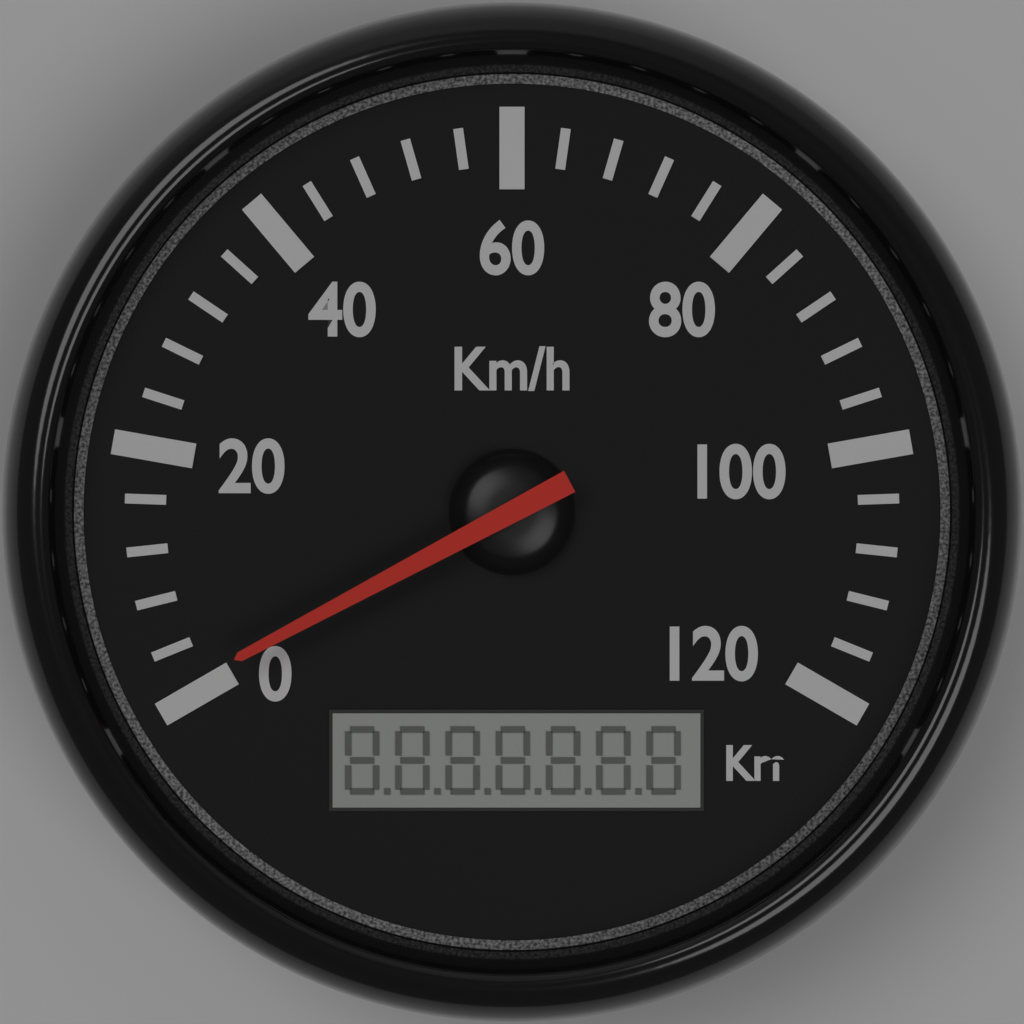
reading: 1 km/h
